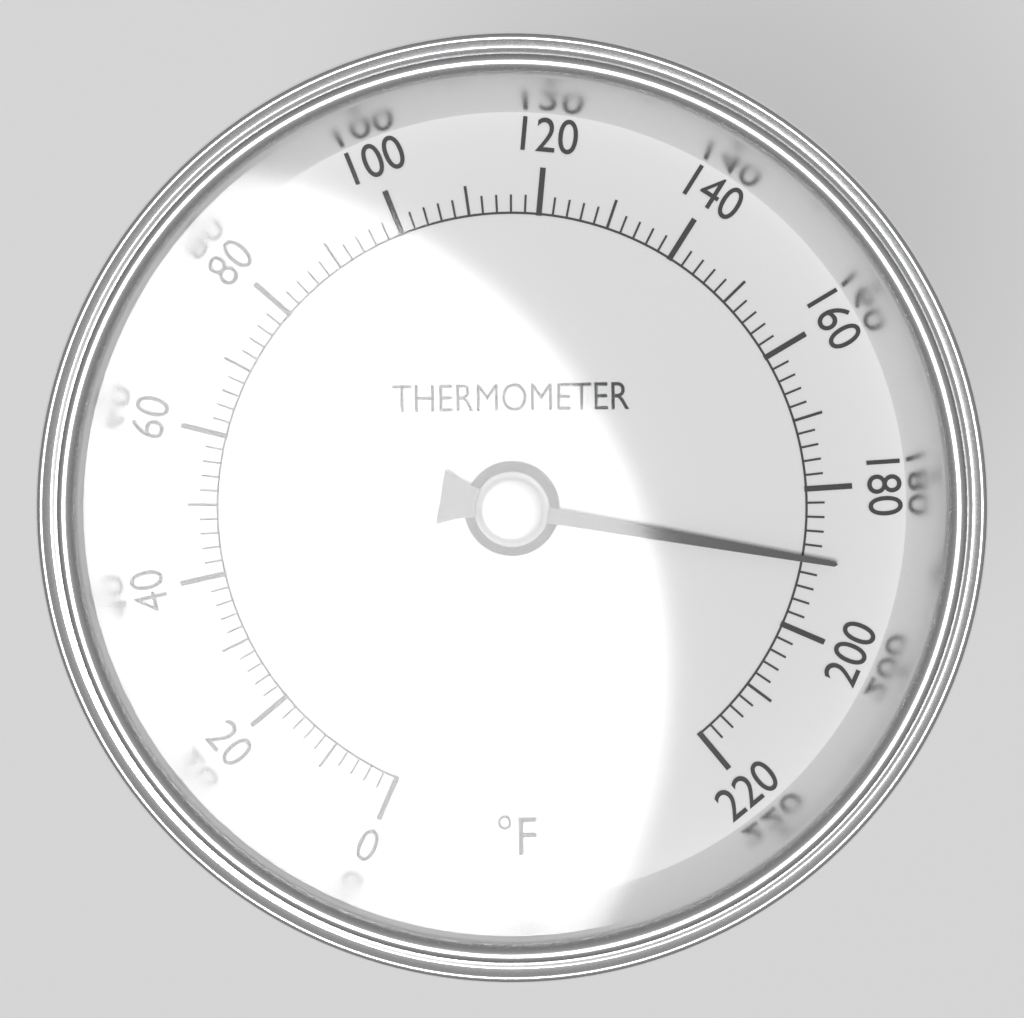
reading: 190 °F
